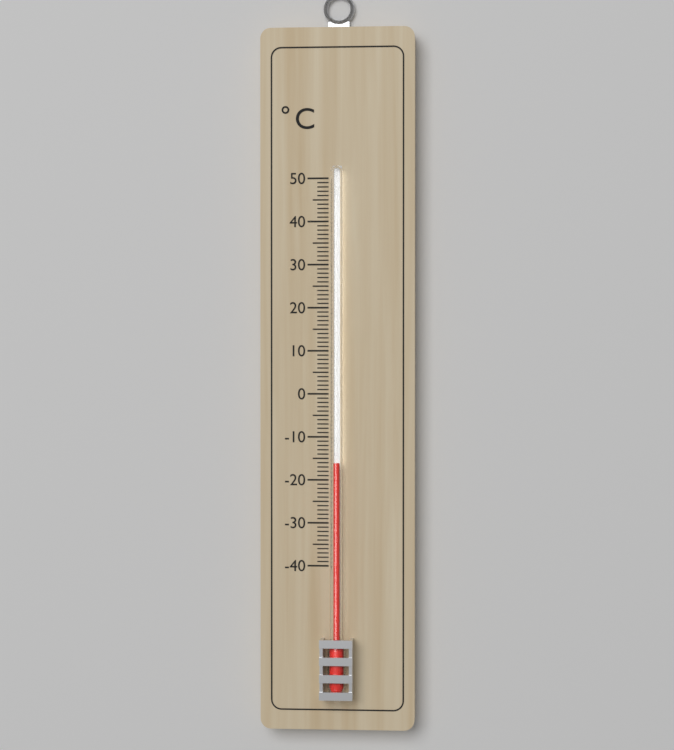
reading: -16 °C
